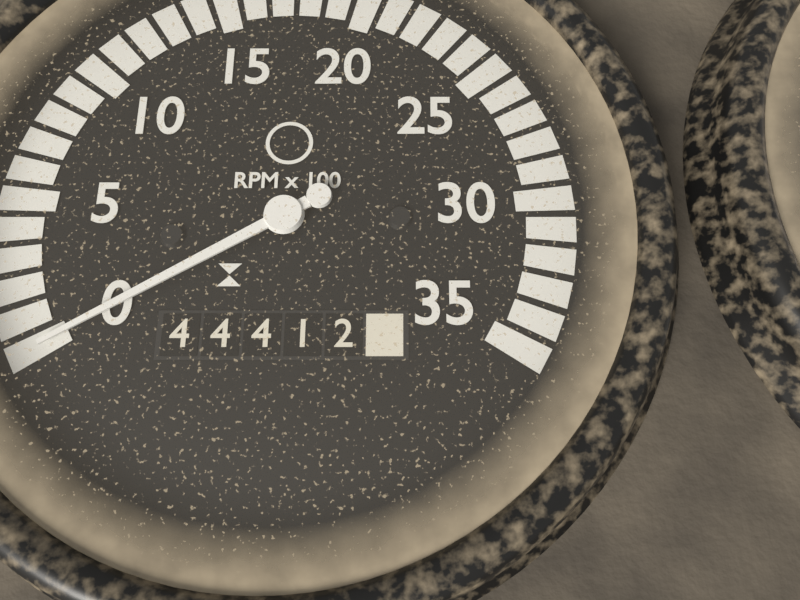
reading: 0 RPM
